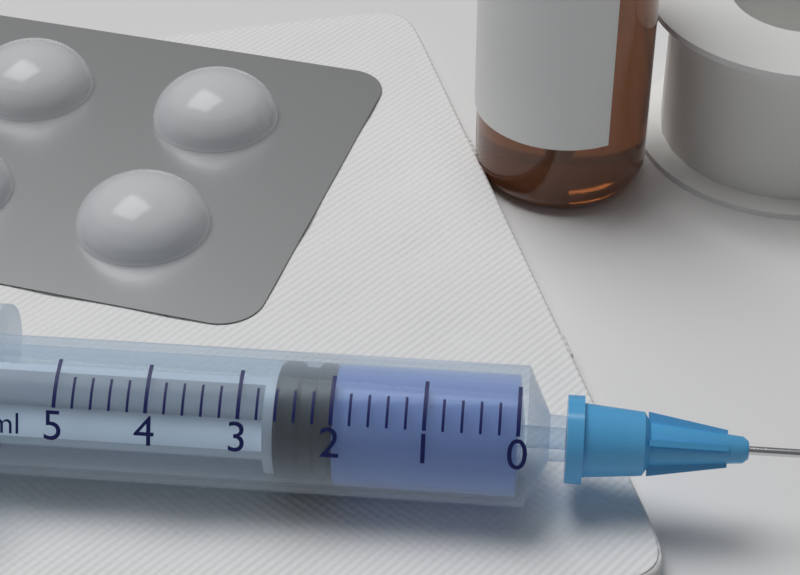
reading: 2.0 ml
